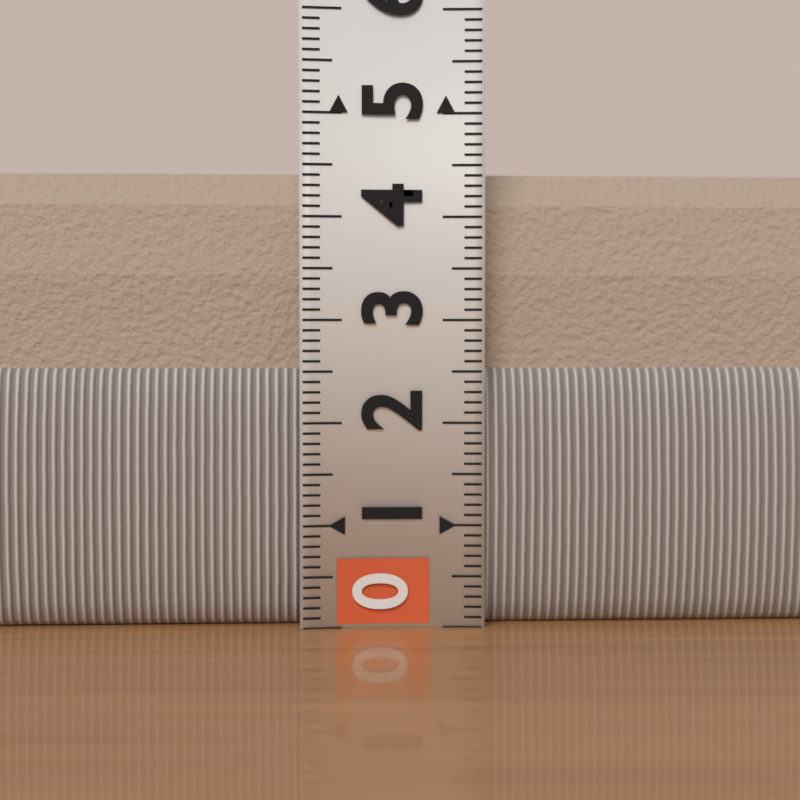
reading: 4.6 (no unit)
